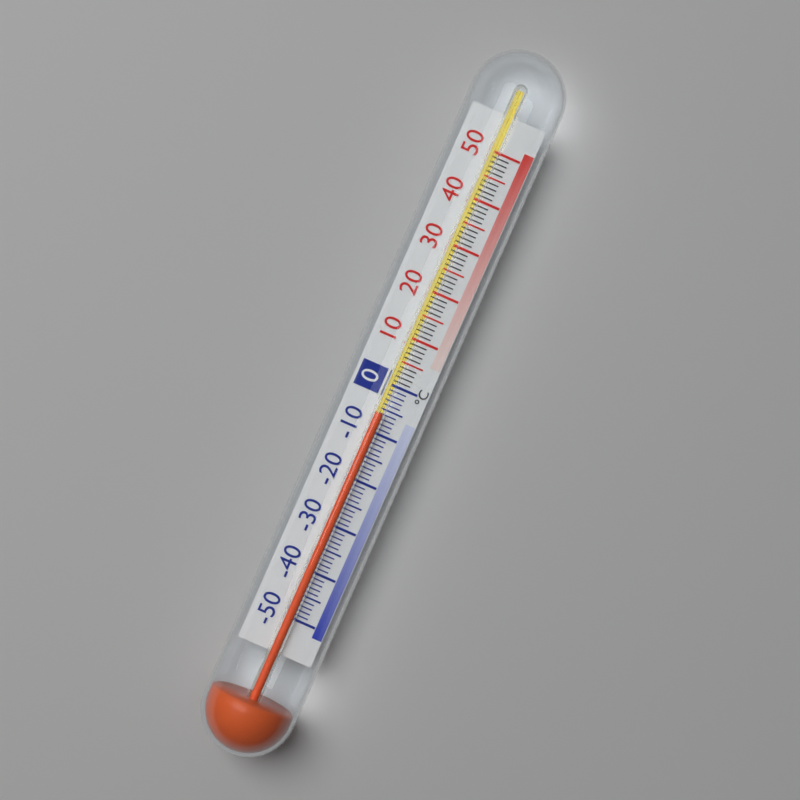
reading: -6 °C
